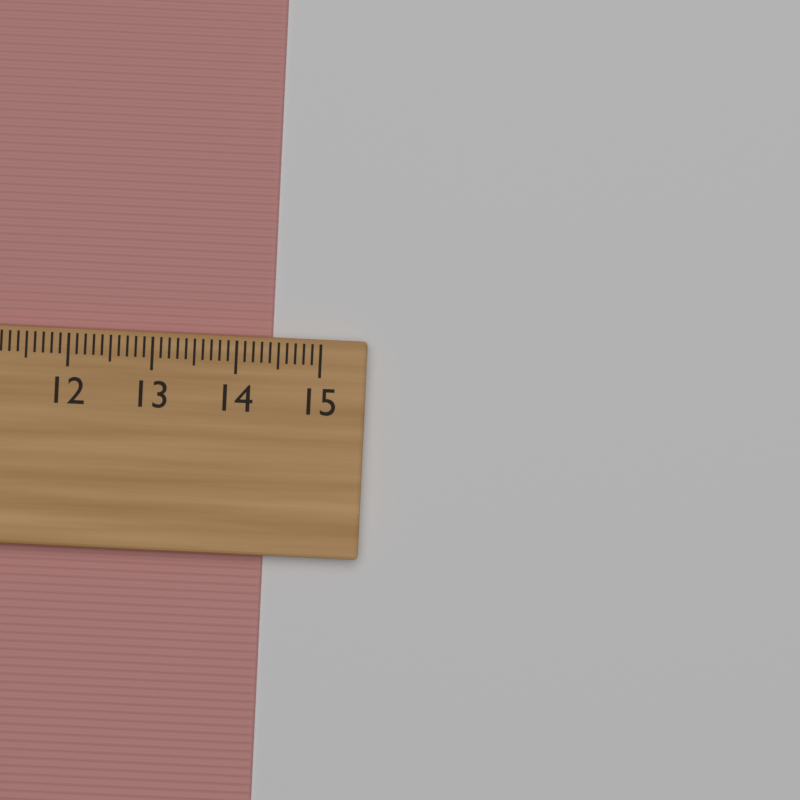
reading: 14.4 cm
